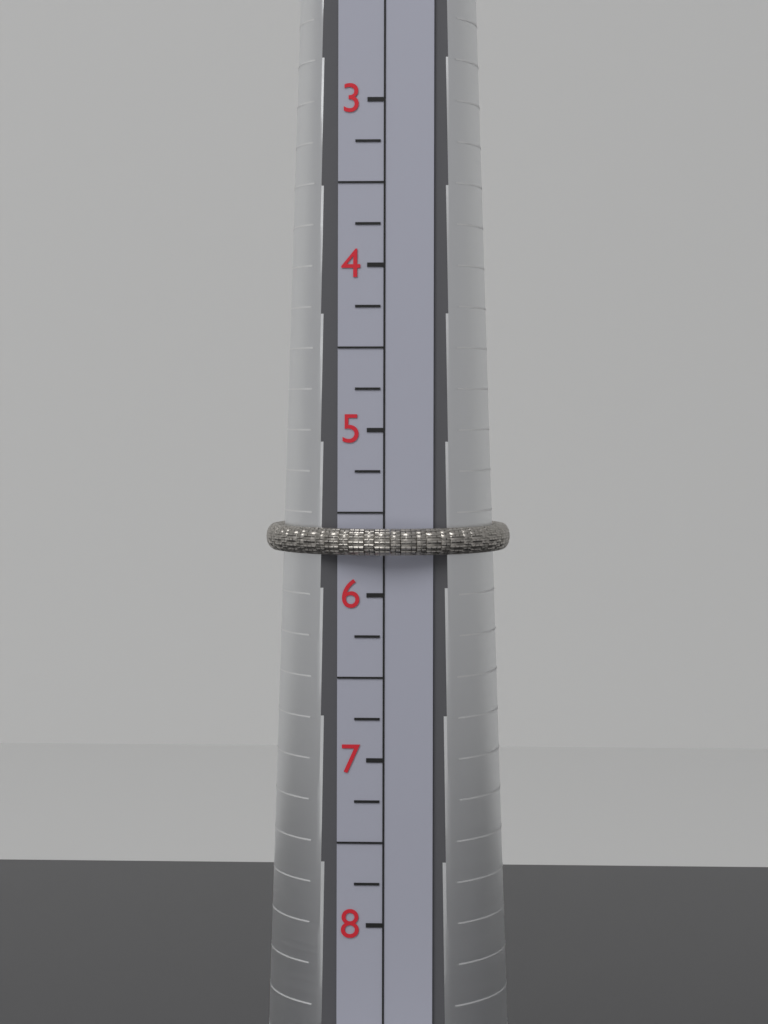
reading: 5.75 (no unit)
